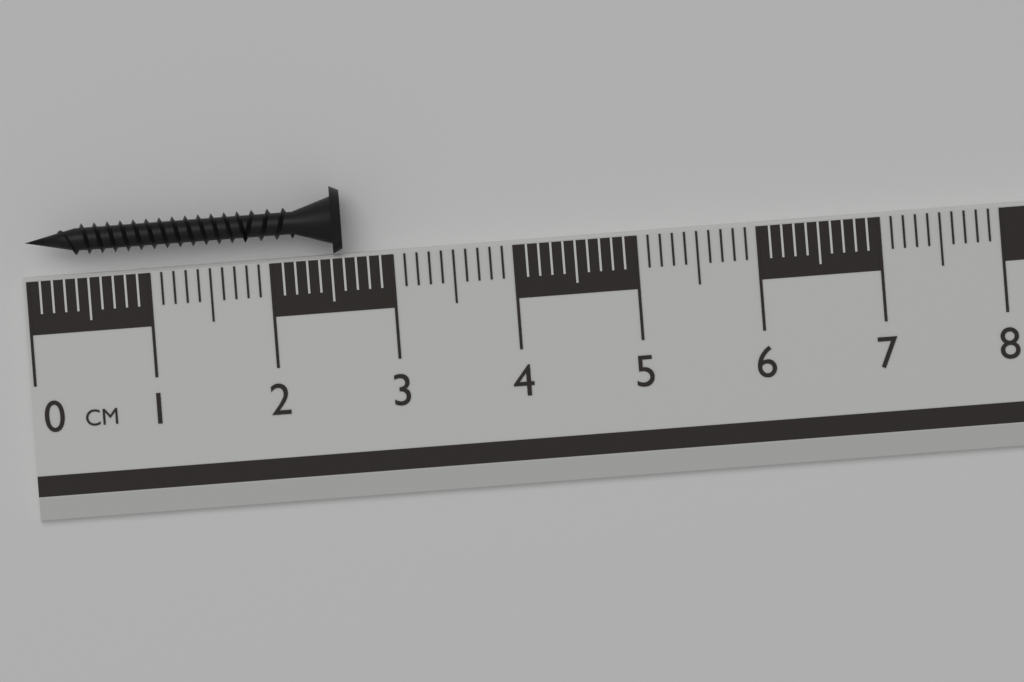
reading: 2.6 cm
